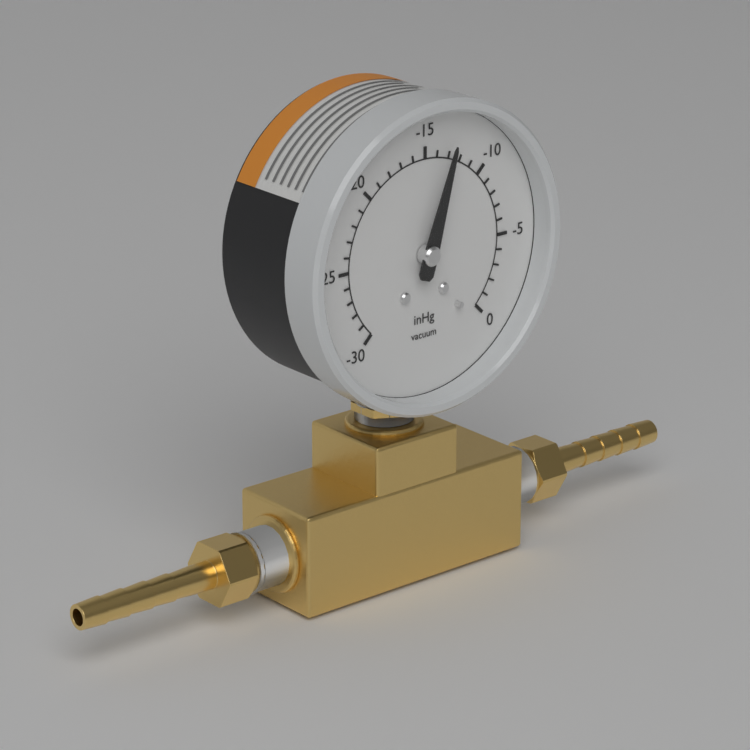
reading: -13 inHg
